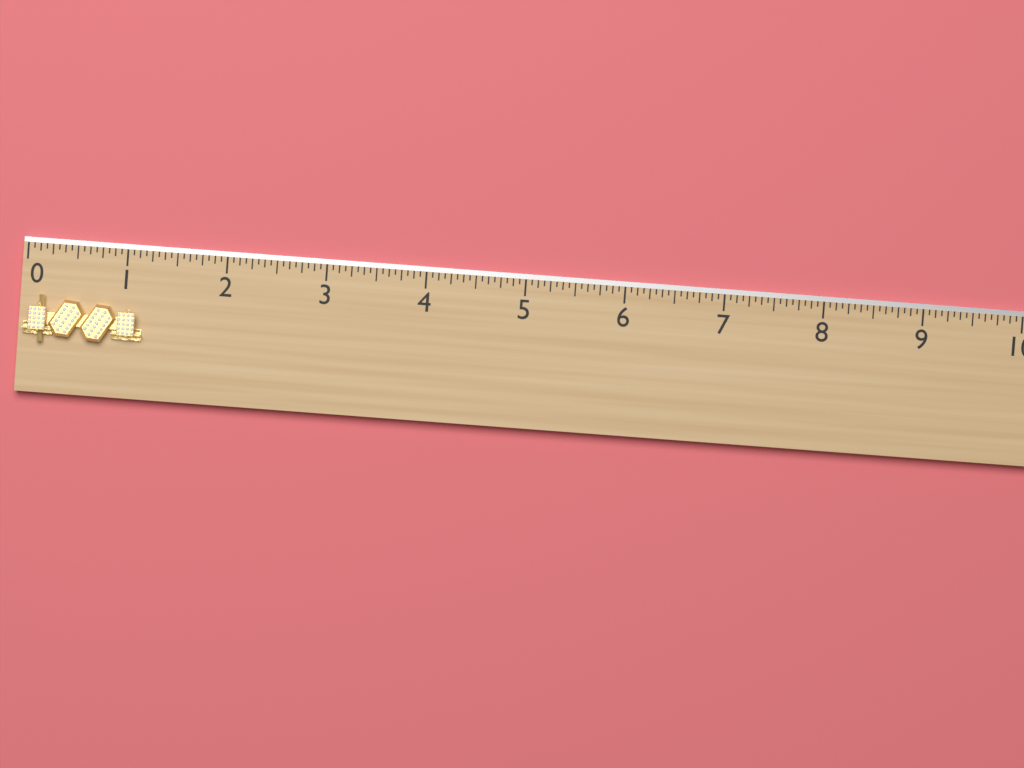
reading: 1.1875 (no unit)
